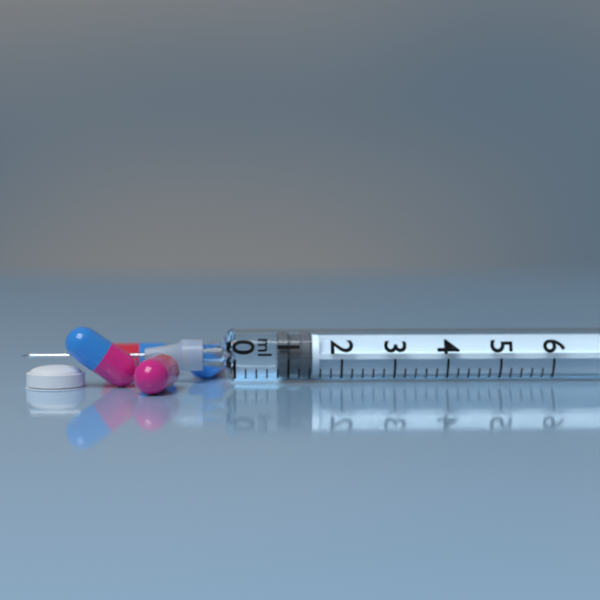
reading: 0.8 ml
